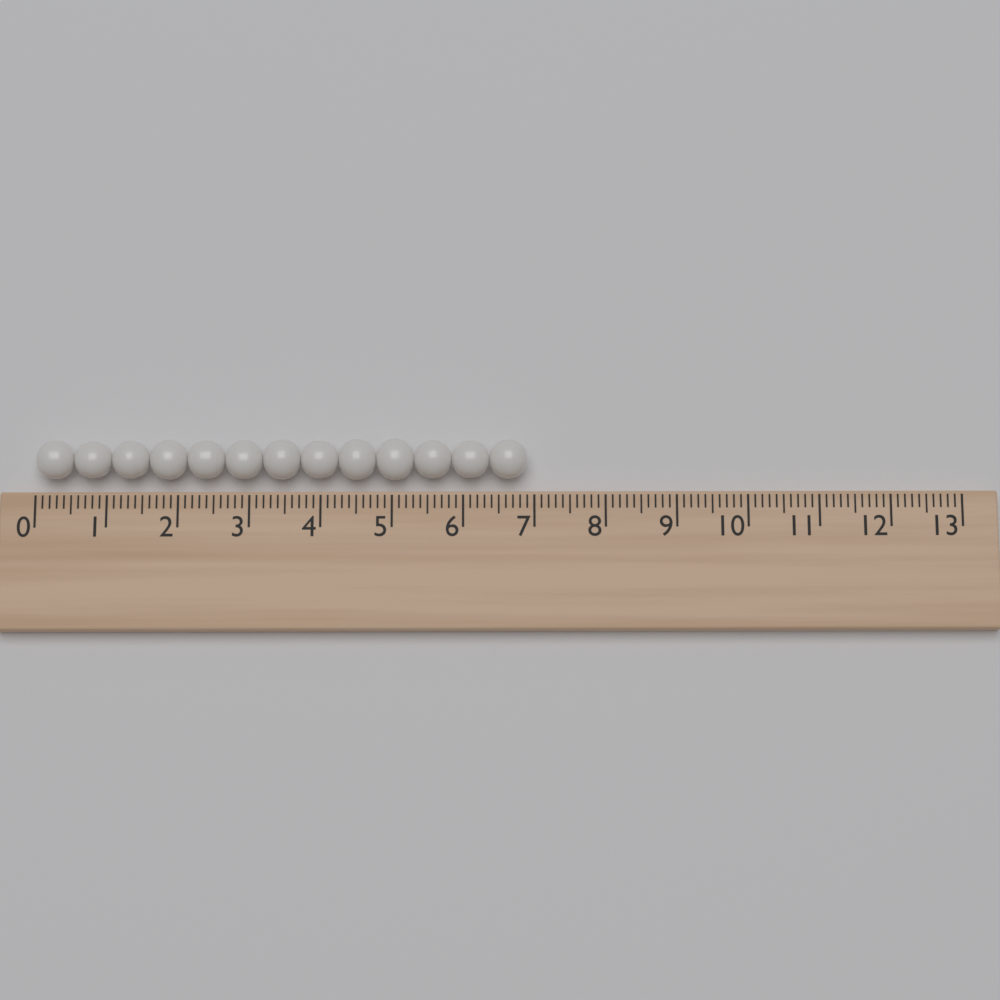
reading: 6.9 (no unit)
